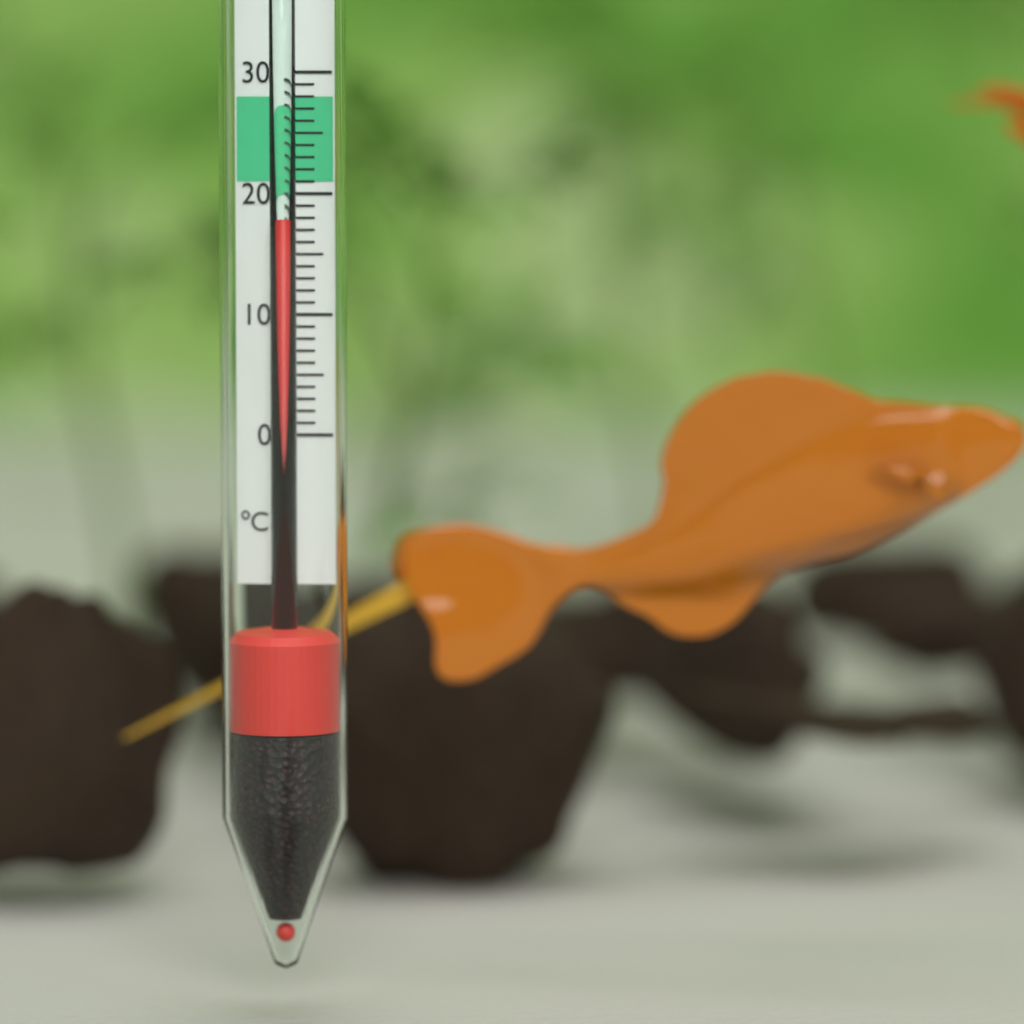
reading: 18 °C
